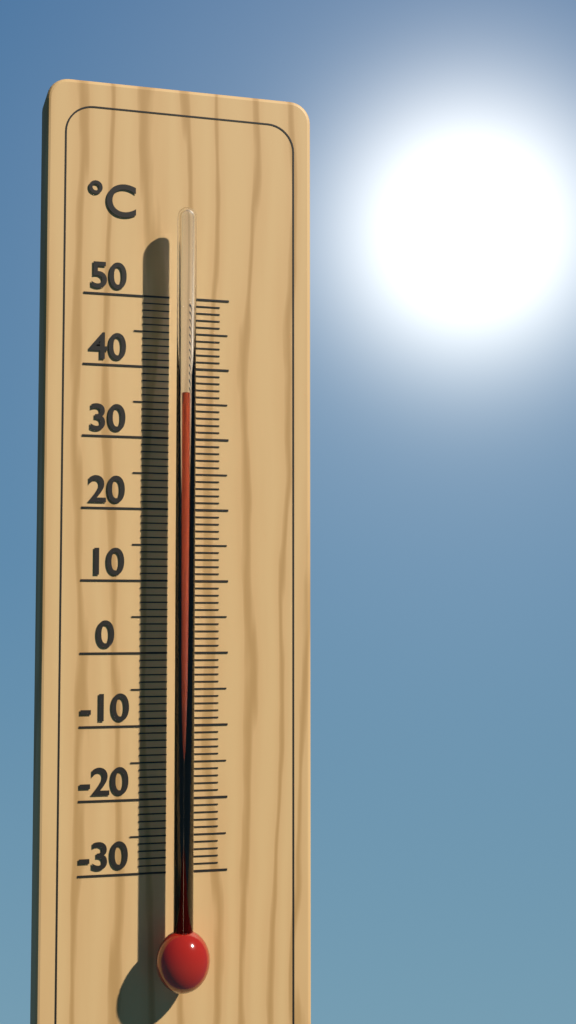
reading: 36 °C
